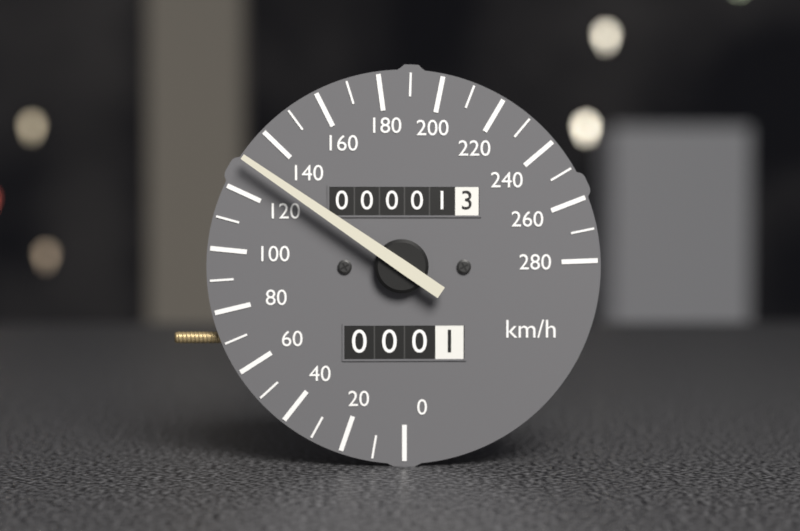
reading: 130 km/h
